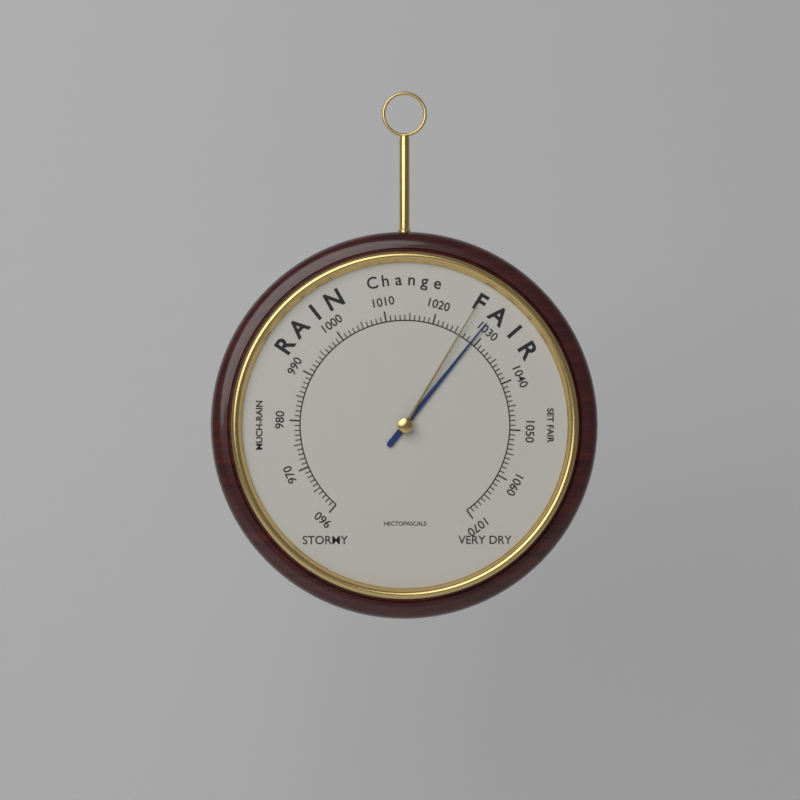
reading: 1029 hPa
